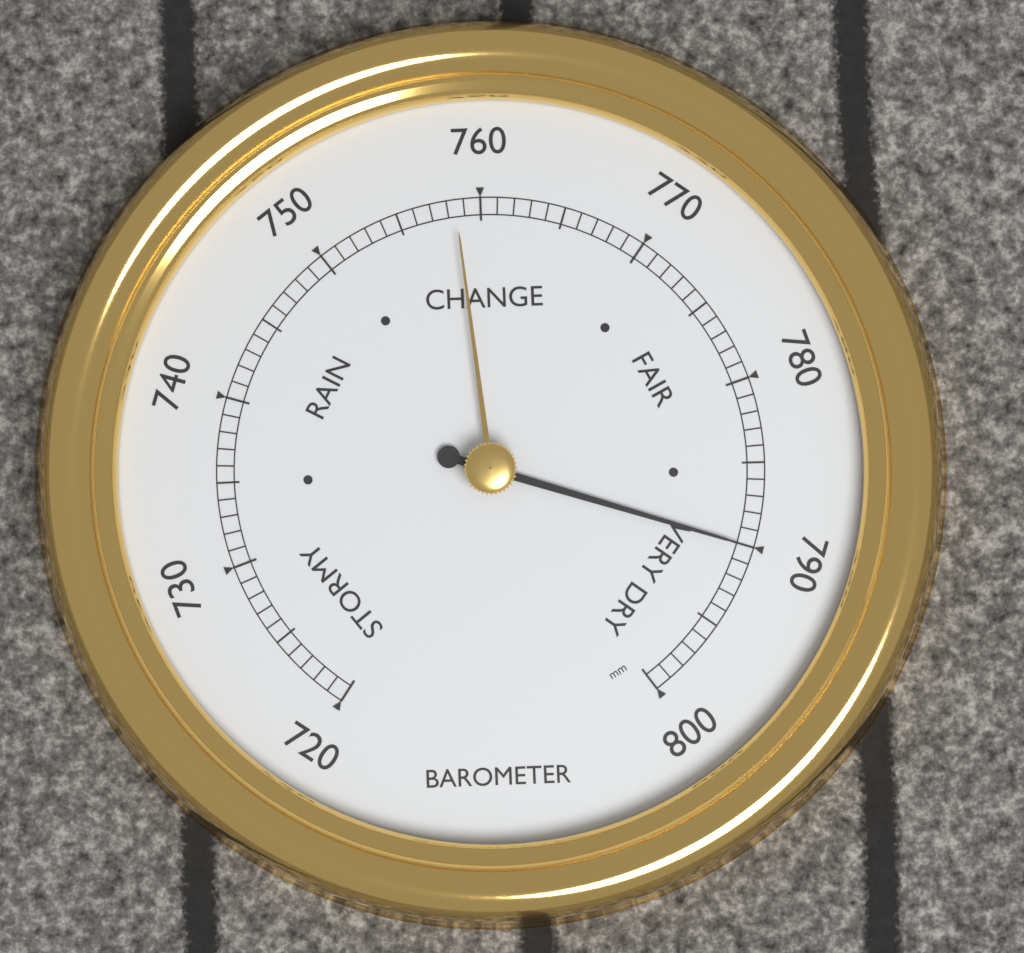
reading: 790 mm
